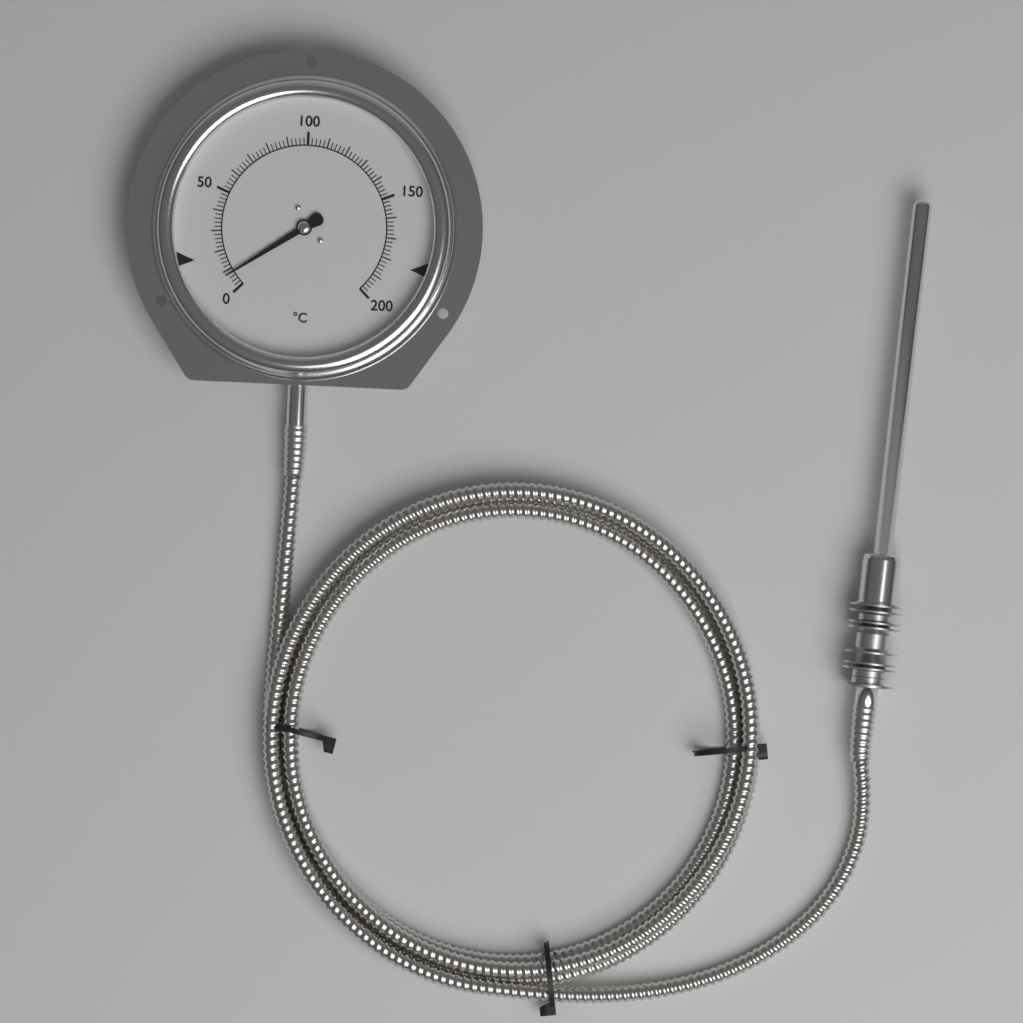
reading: 8 °C
